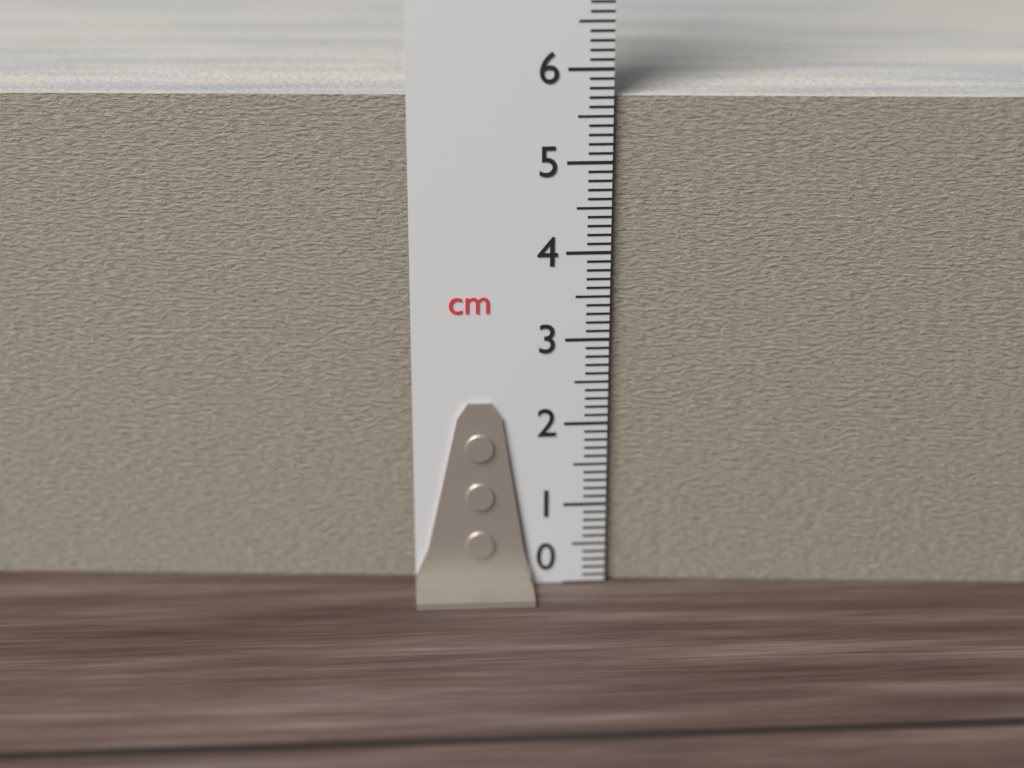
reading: 5.7 cm
